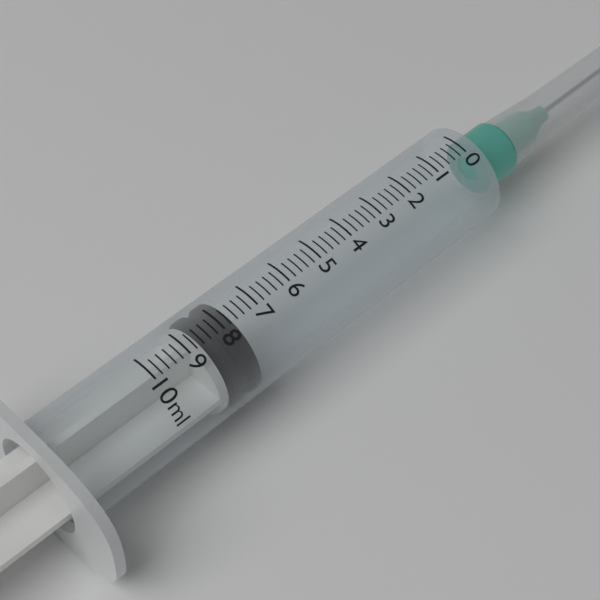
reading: 7.6 ml
